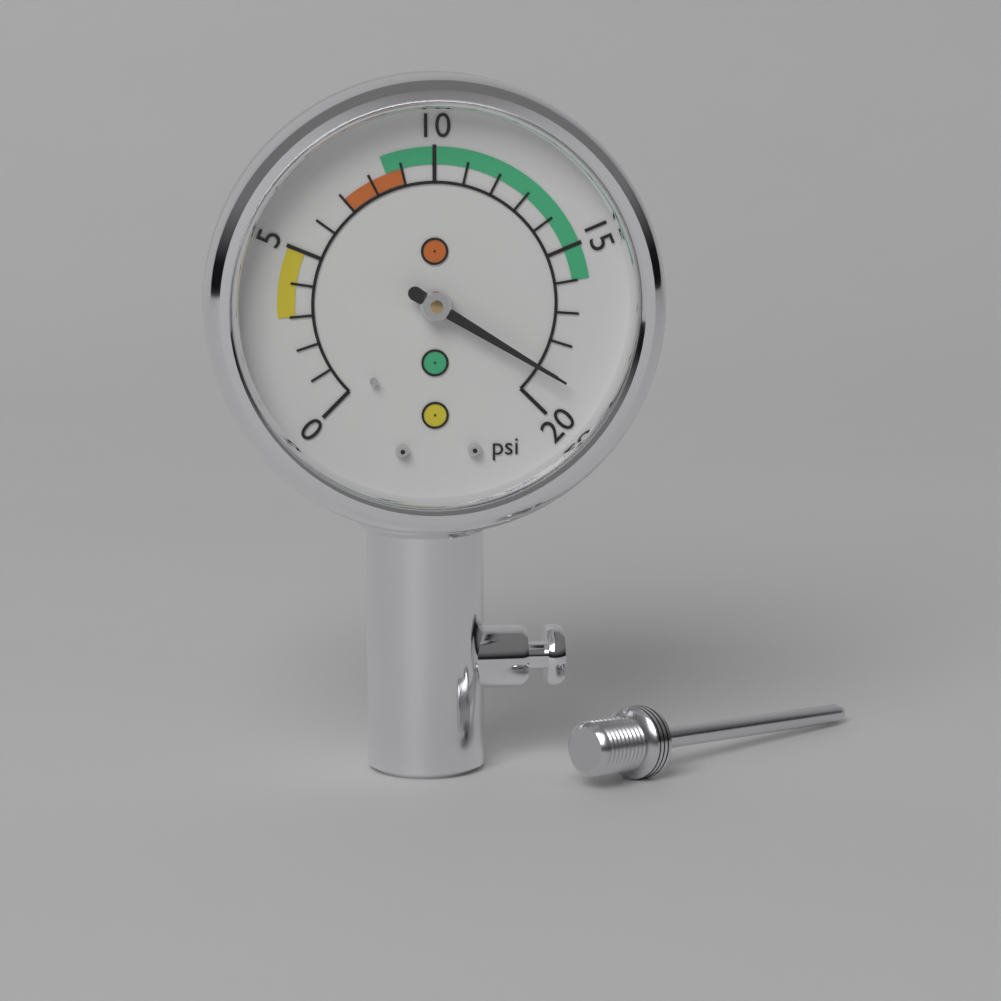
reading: 19 psi
